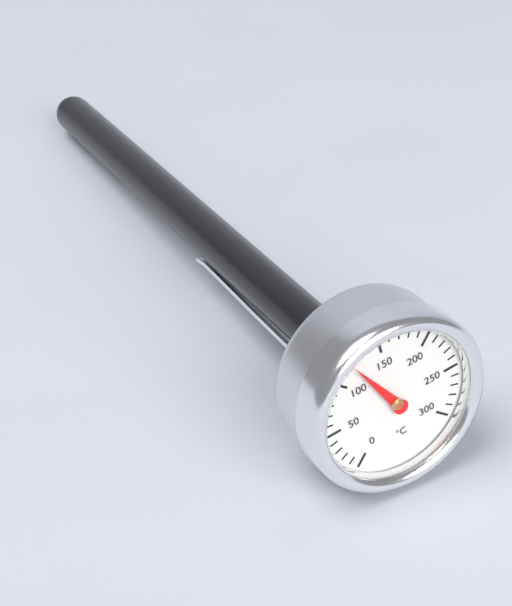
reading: 120 °C
